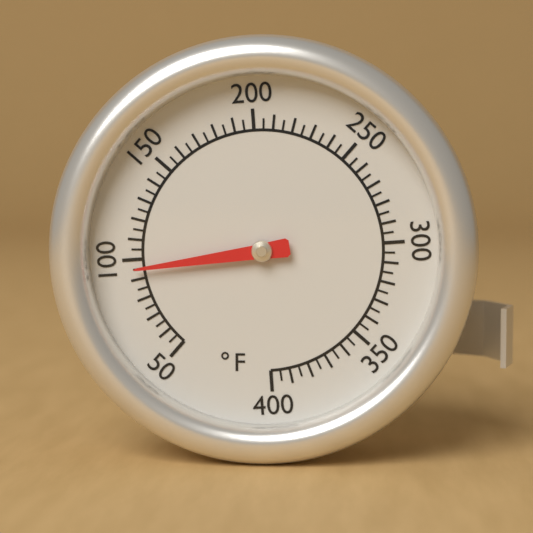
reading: 95 °F
